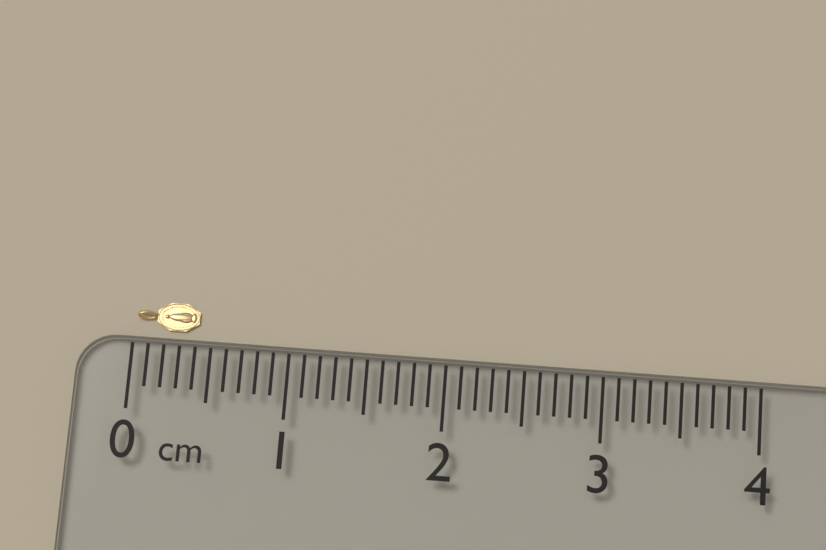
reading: 0.4 cm
